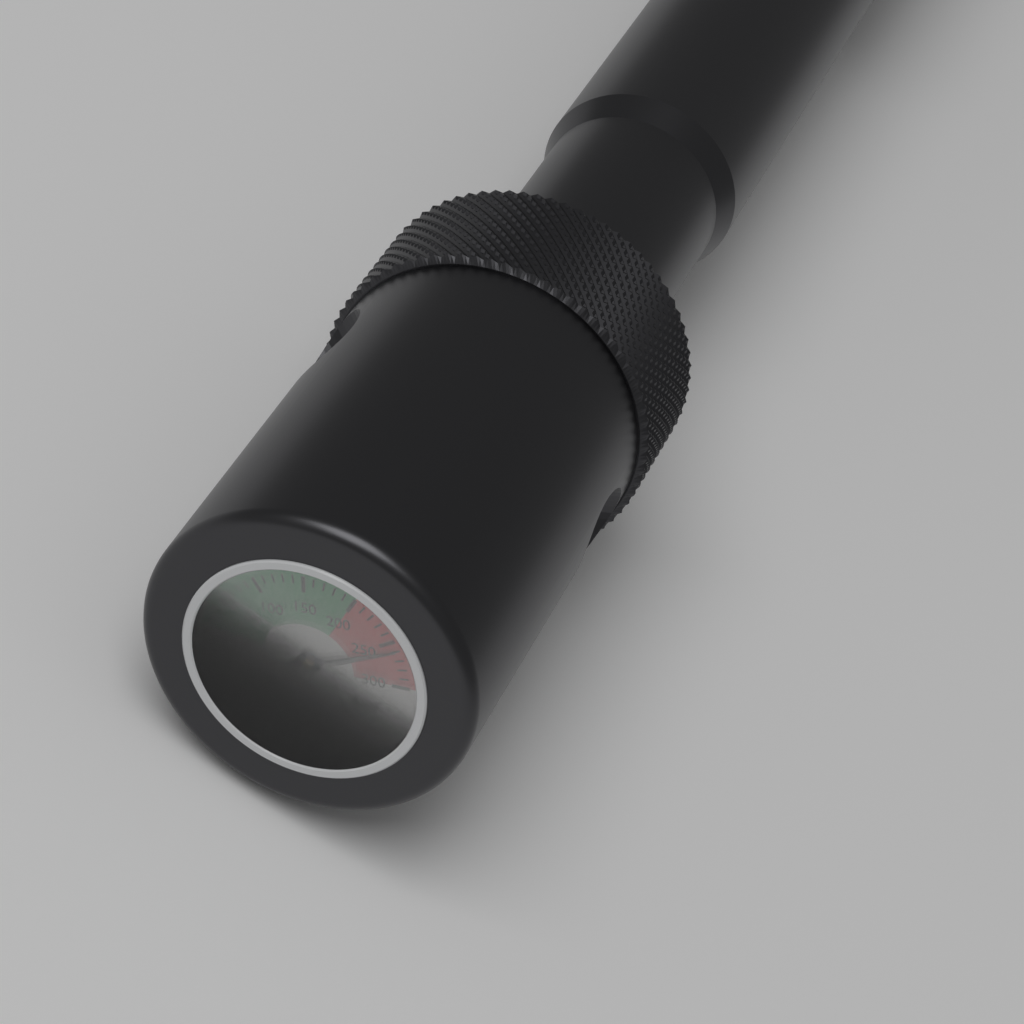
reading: 260 bar
